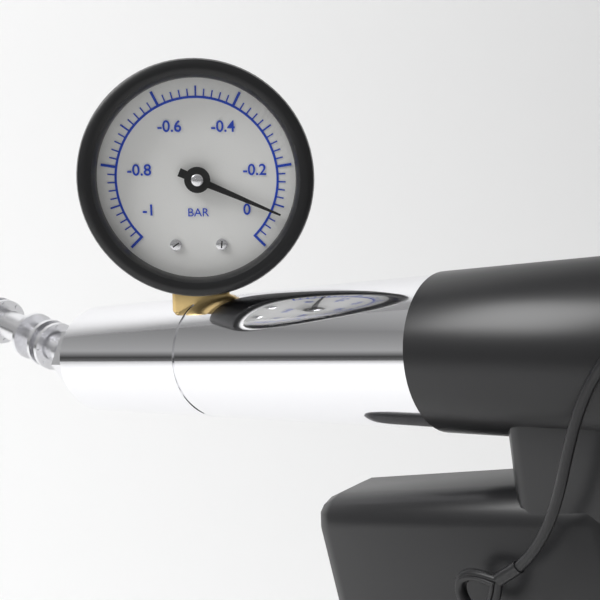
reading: -0.08 bar
